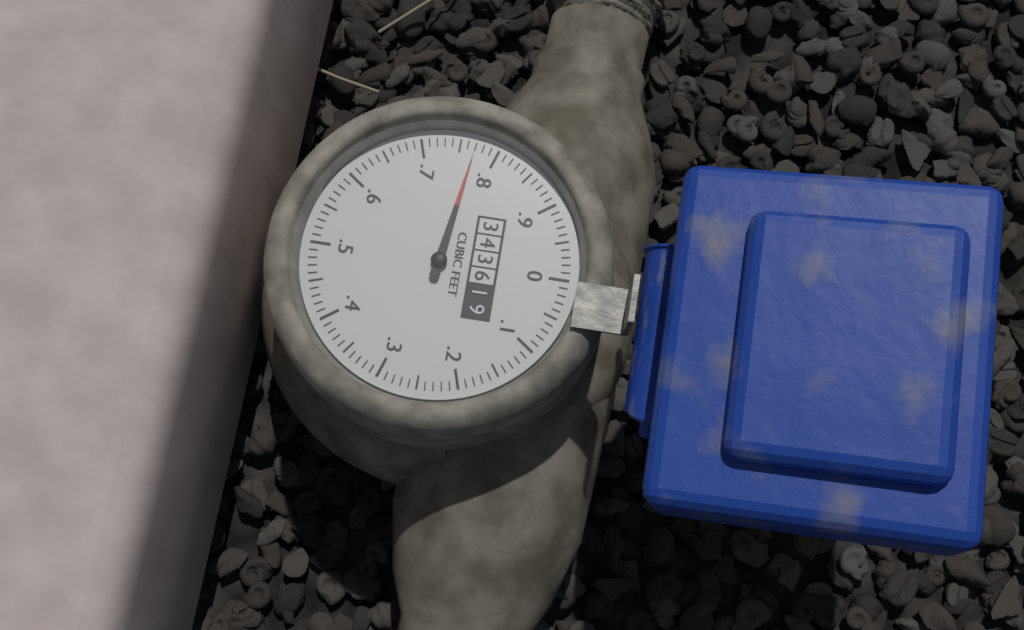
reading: 0.77 cubic feet
